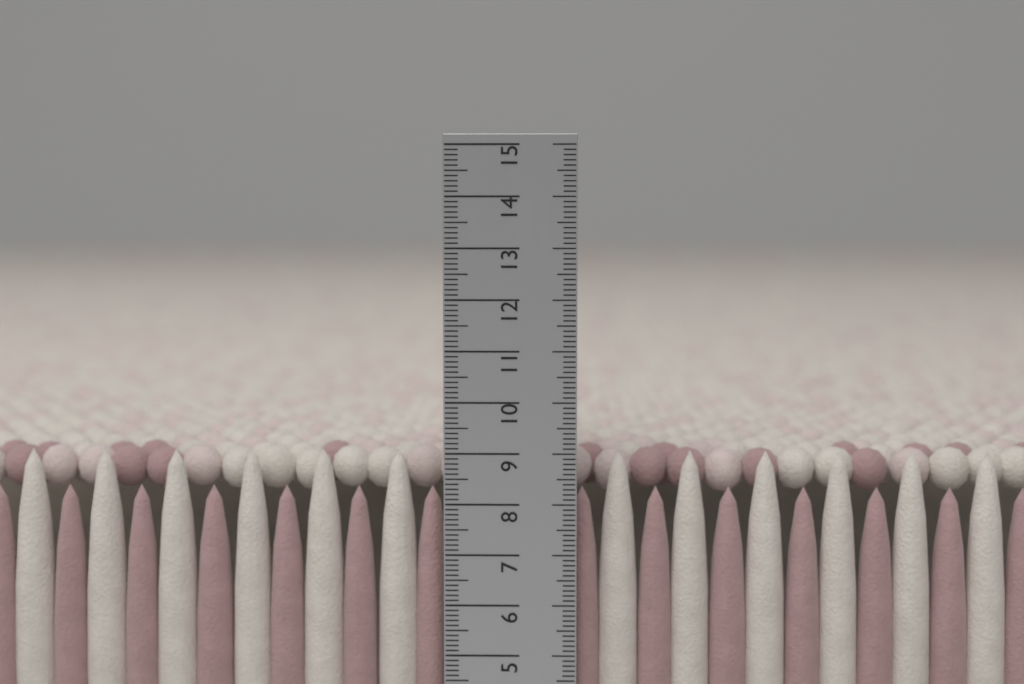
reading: 9.0 cm
